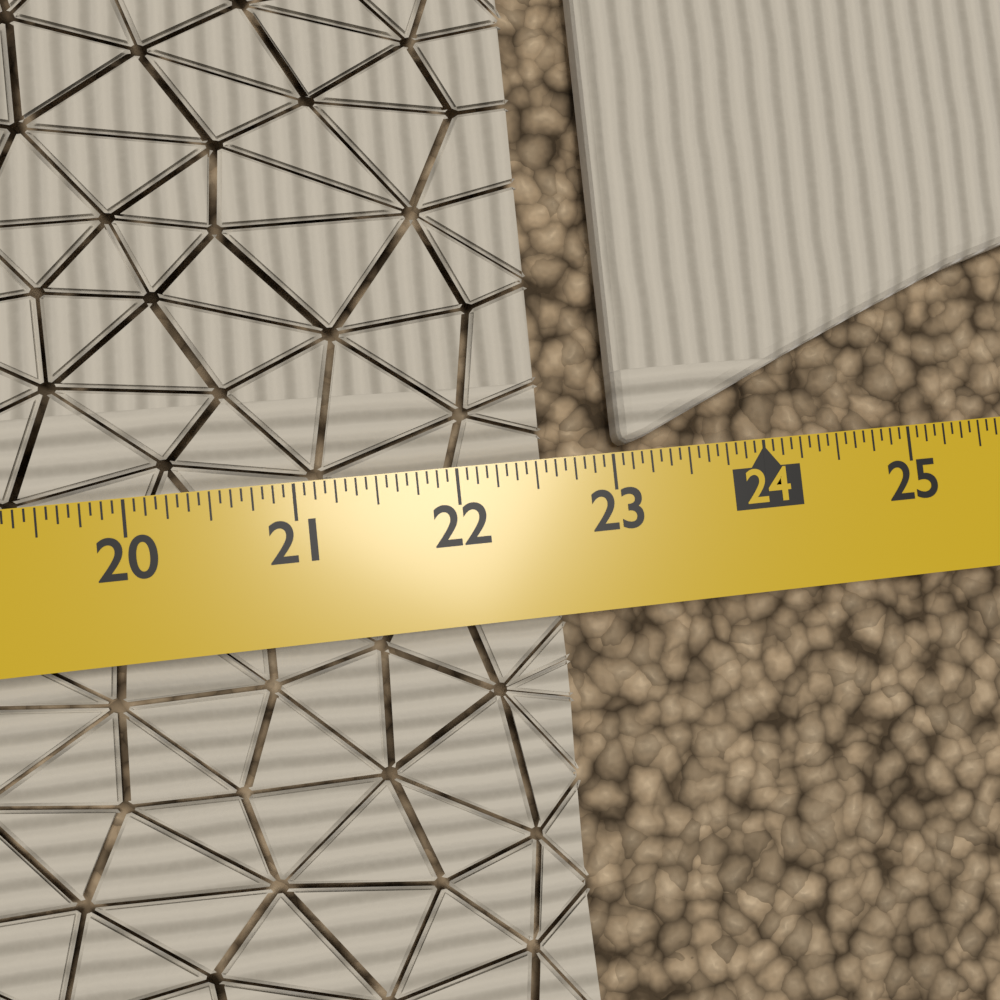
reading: 22.6250 in
